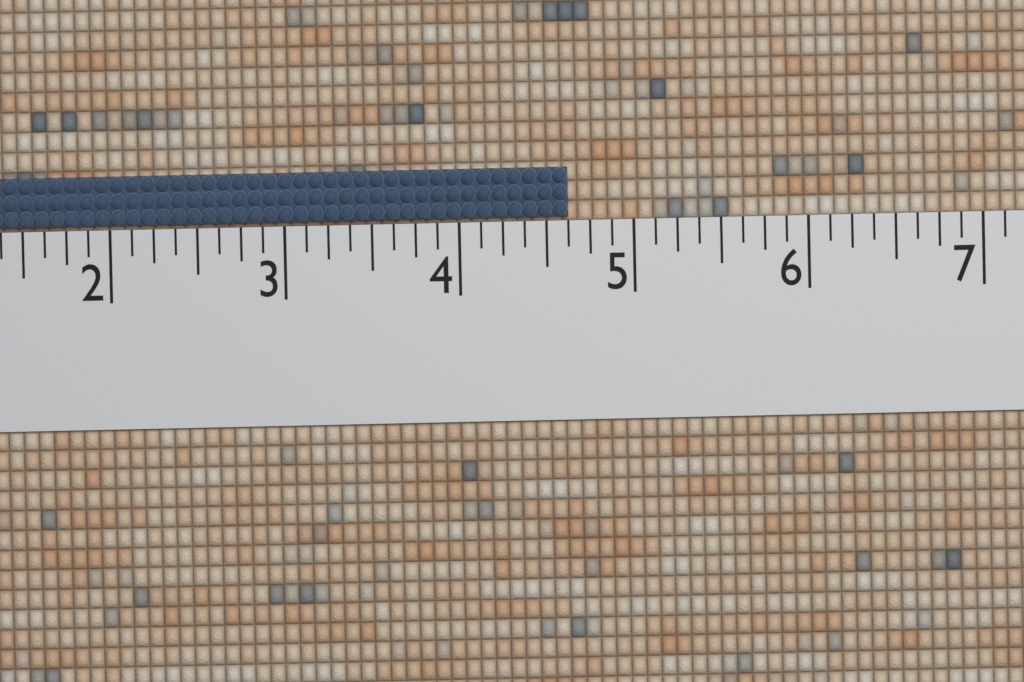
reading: 4.625 (no unit)
